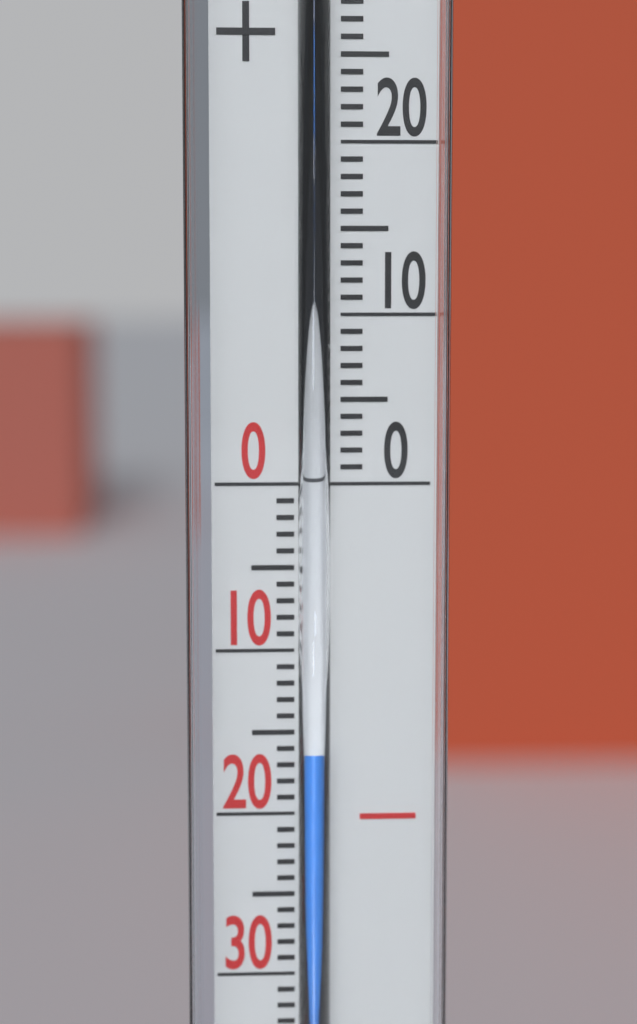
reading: -16 °C
